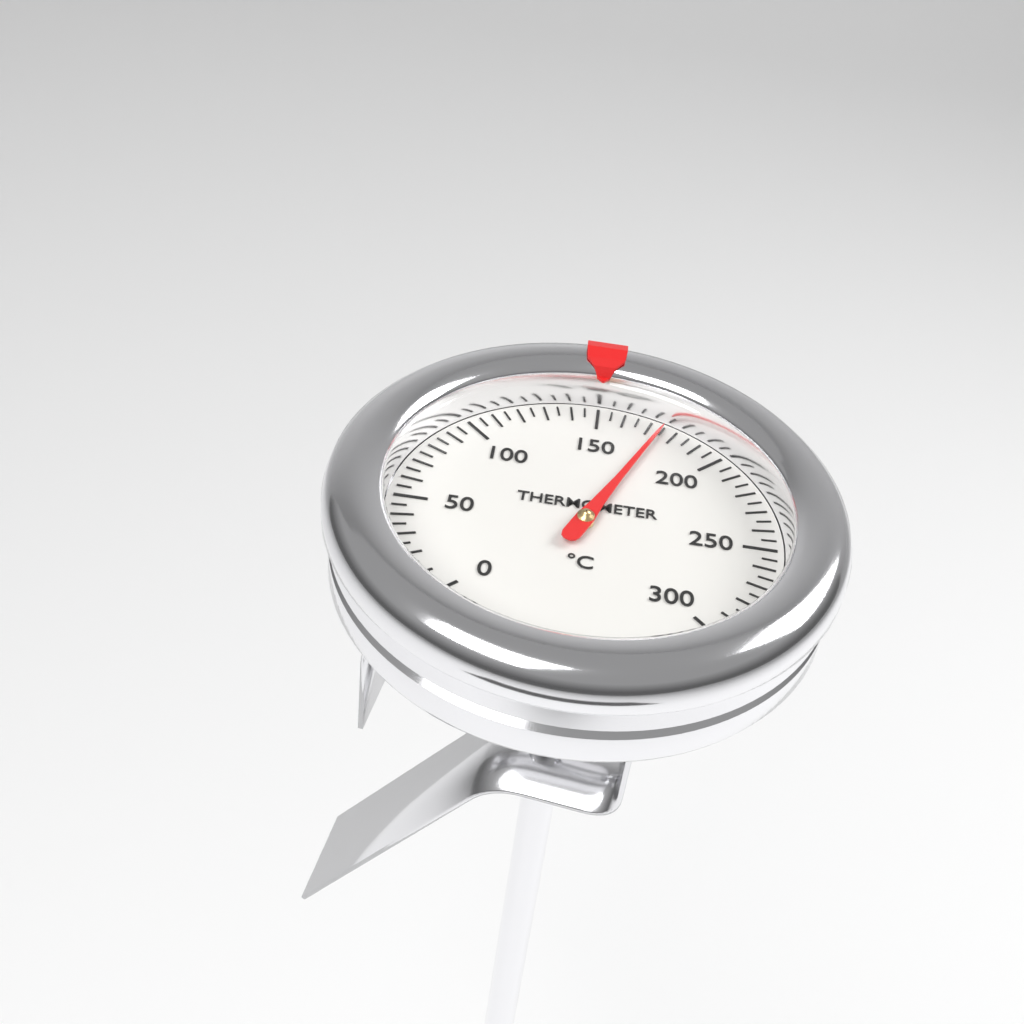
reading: 175 °C
